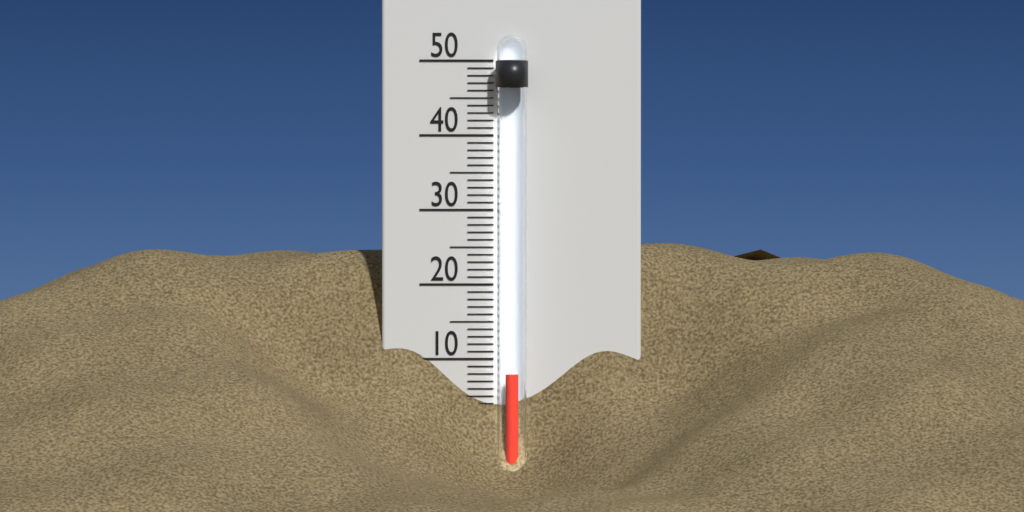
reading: 8 °C
